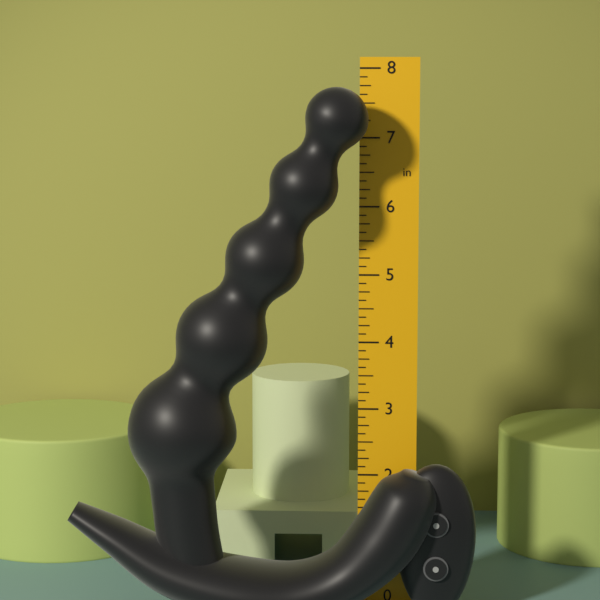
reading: 7.750 in
